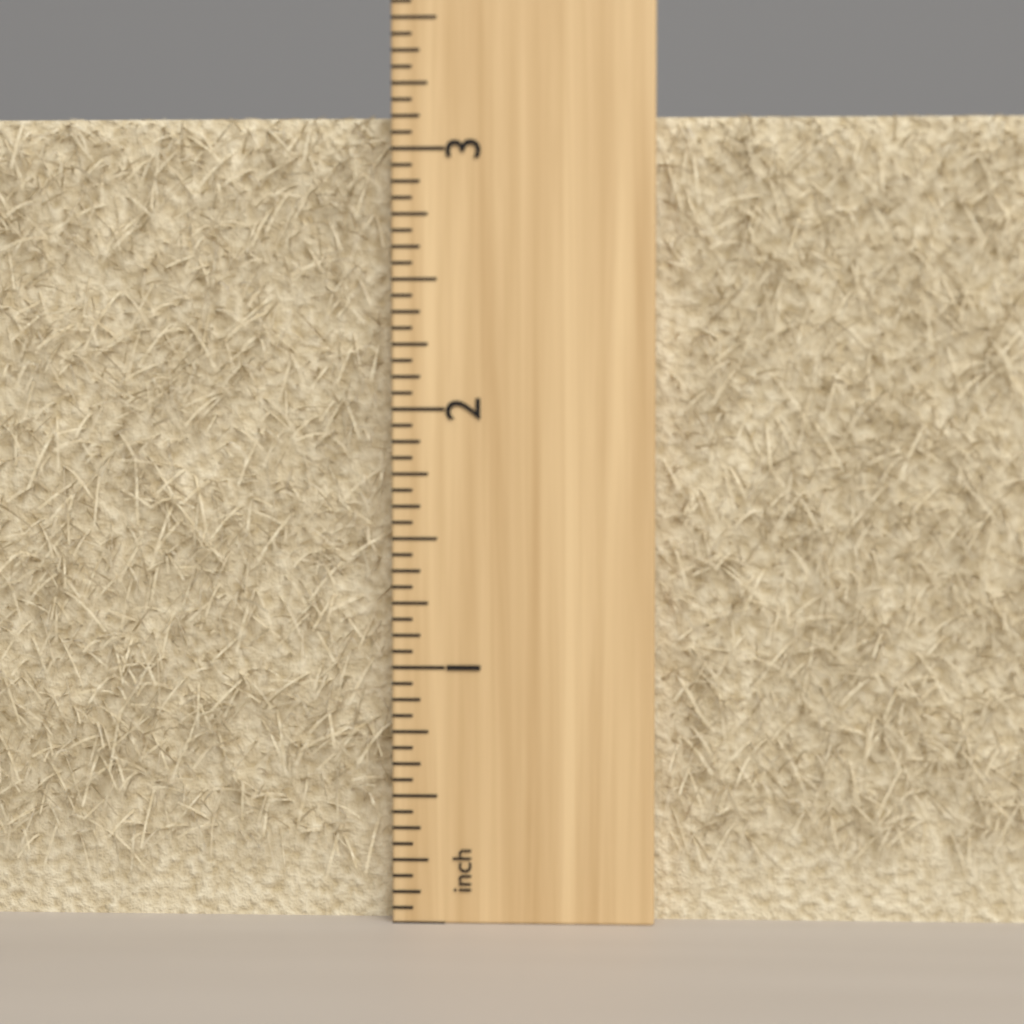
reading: 3.1250 inch
